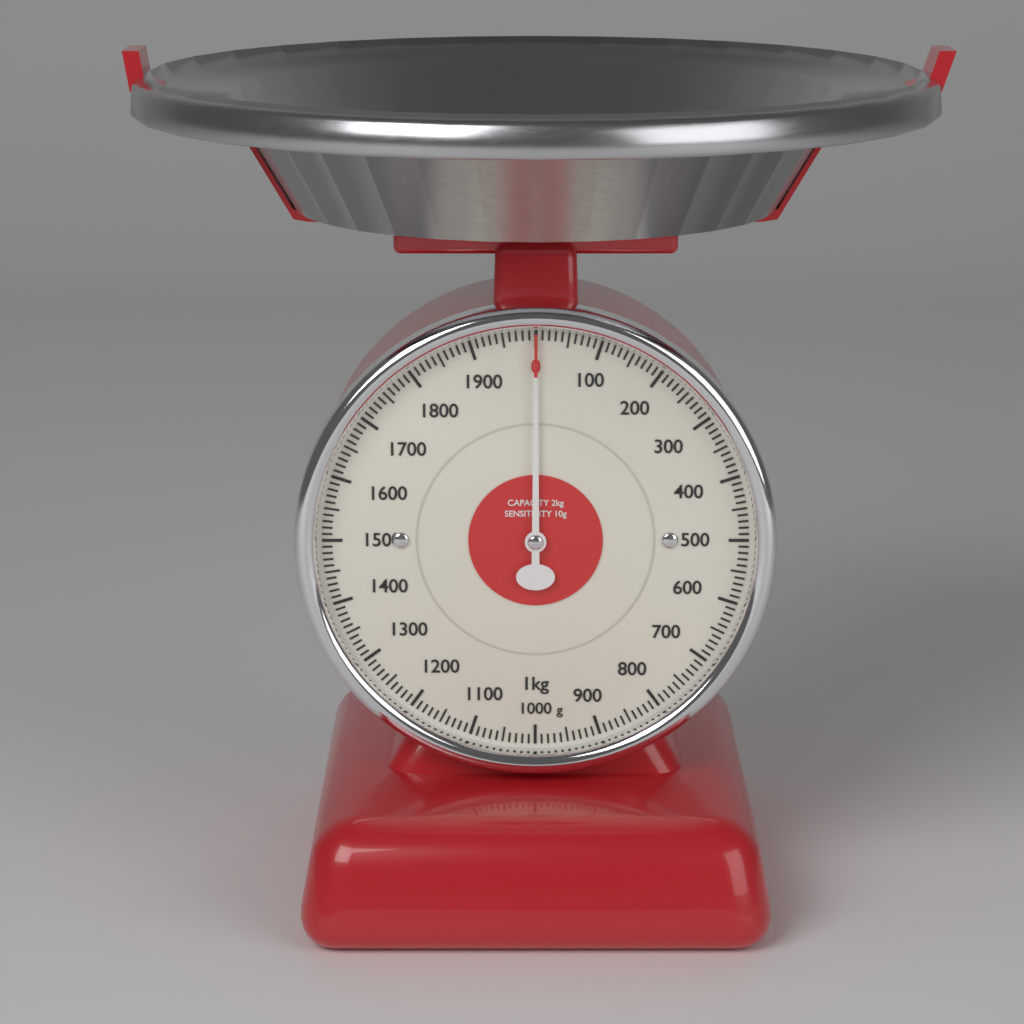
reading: 0 g
